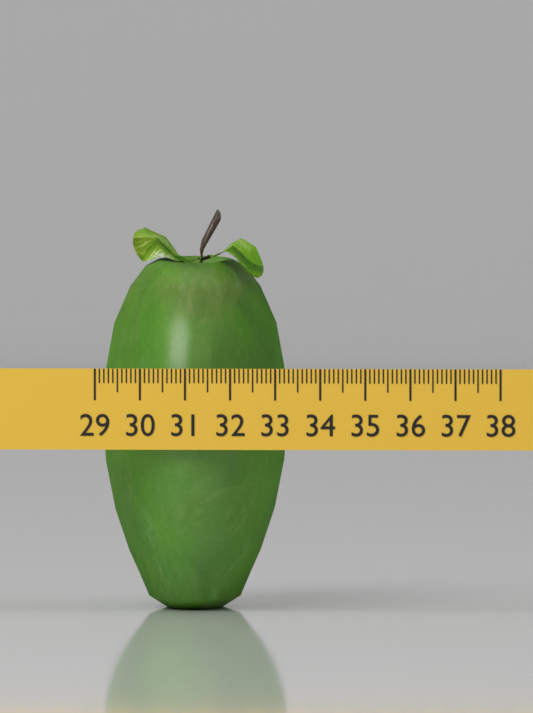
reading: 33.1 (no unit)
